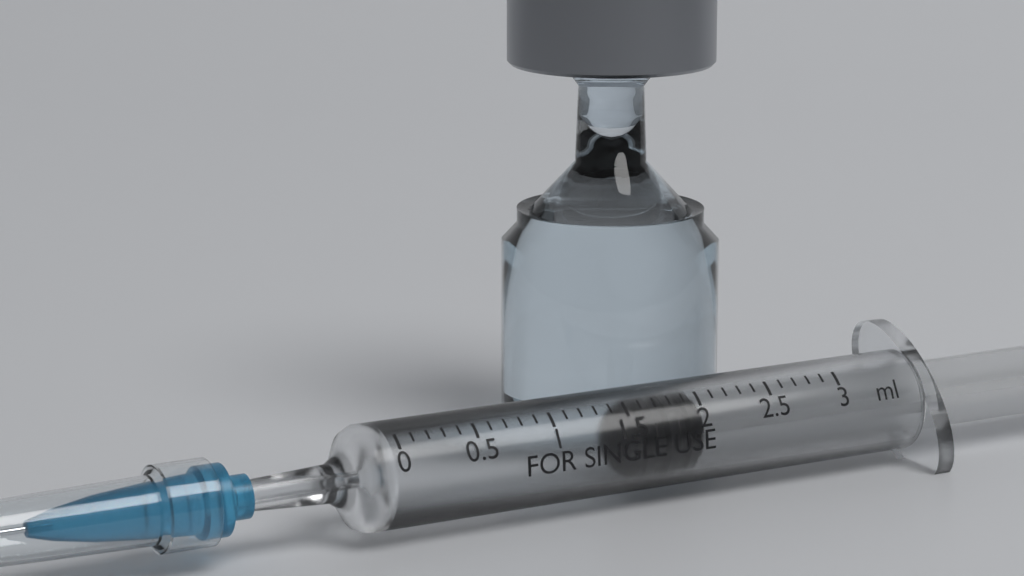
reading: 1.6 ml
